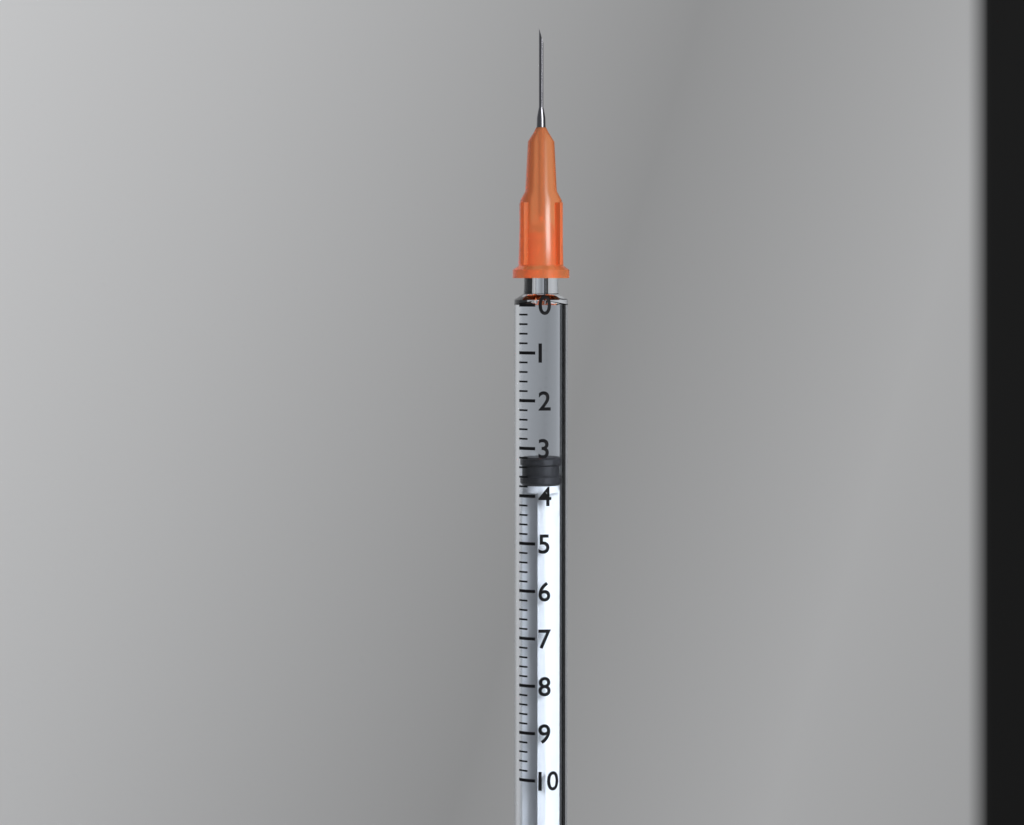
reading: 3.2 (no unit)
